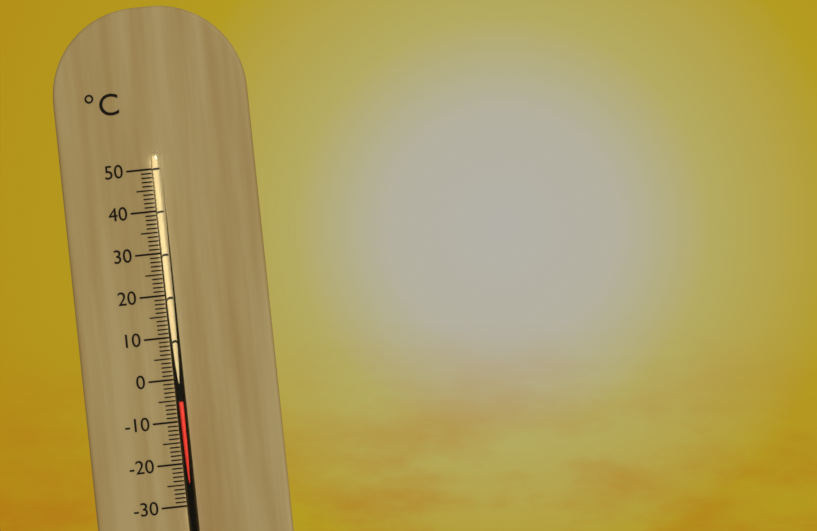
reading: -5 °C
